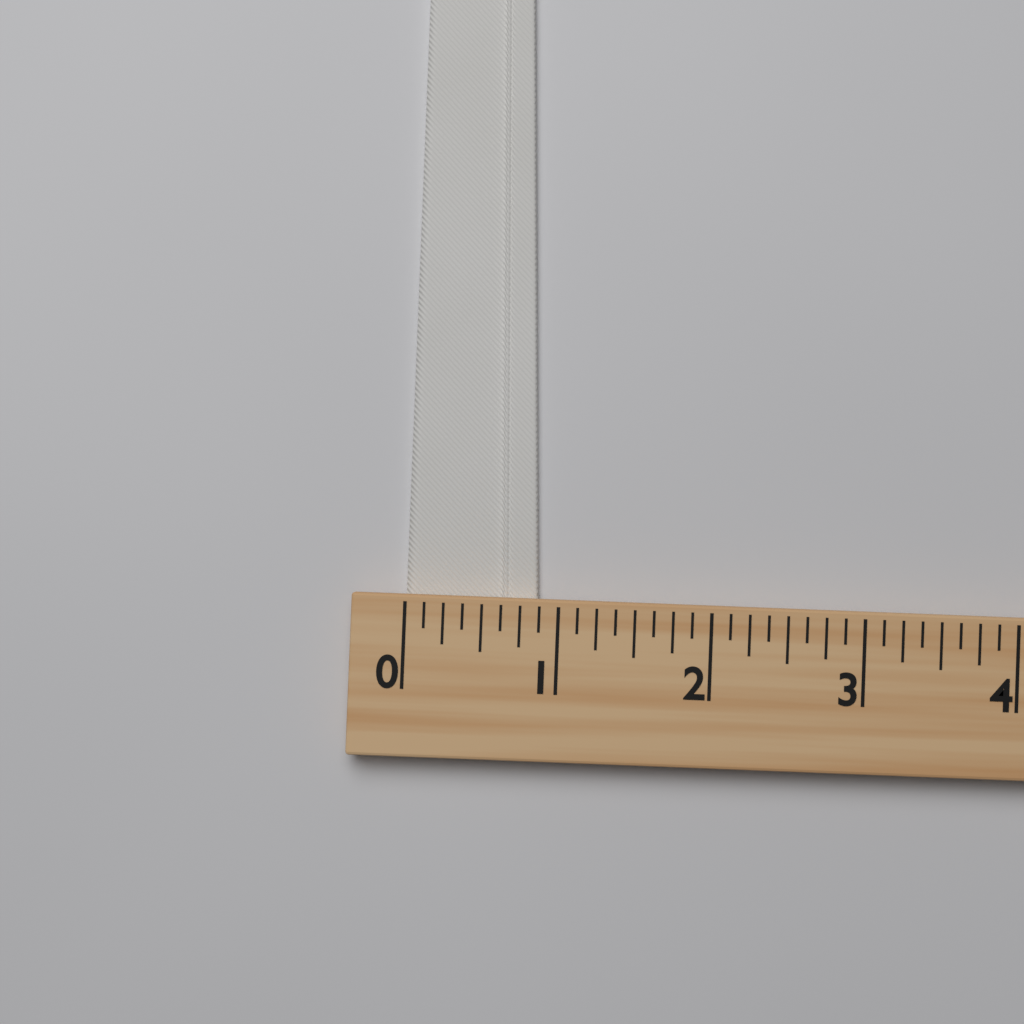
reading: 0.875 (no unit)
